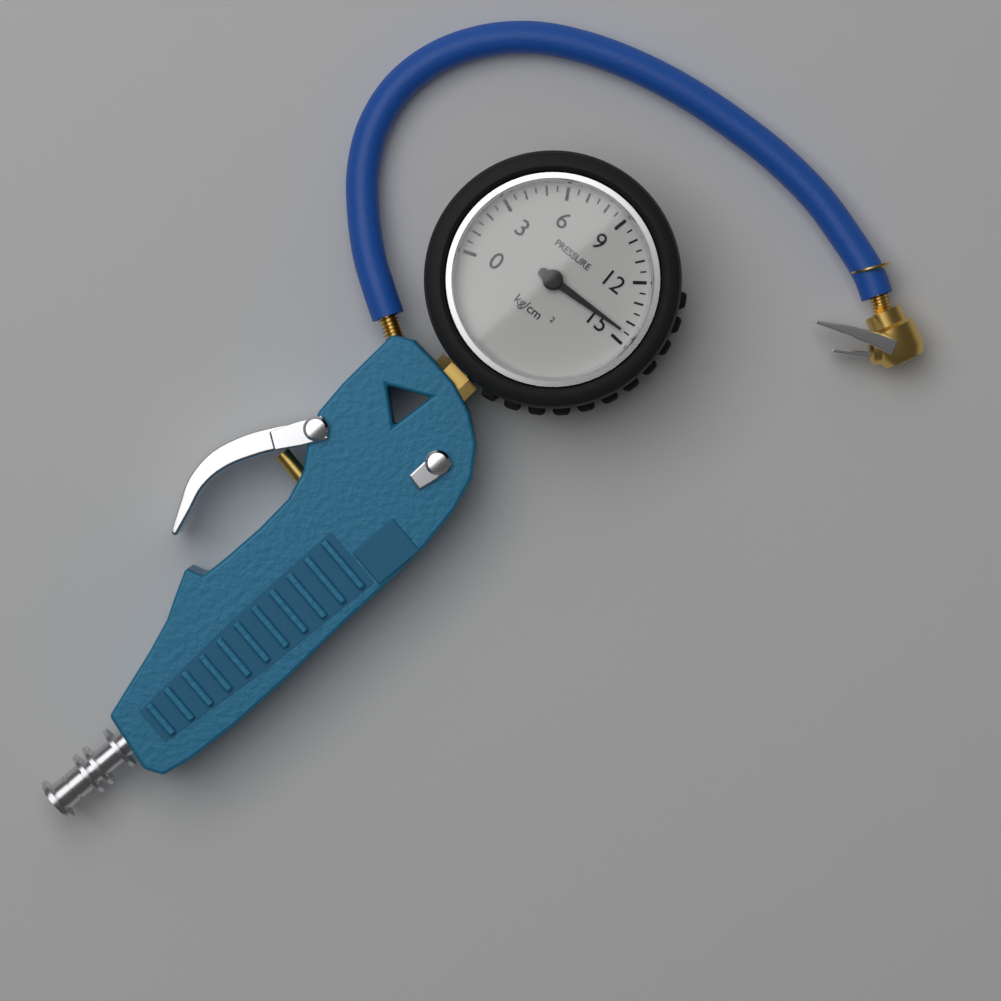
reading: 14.5 kg/cm²
